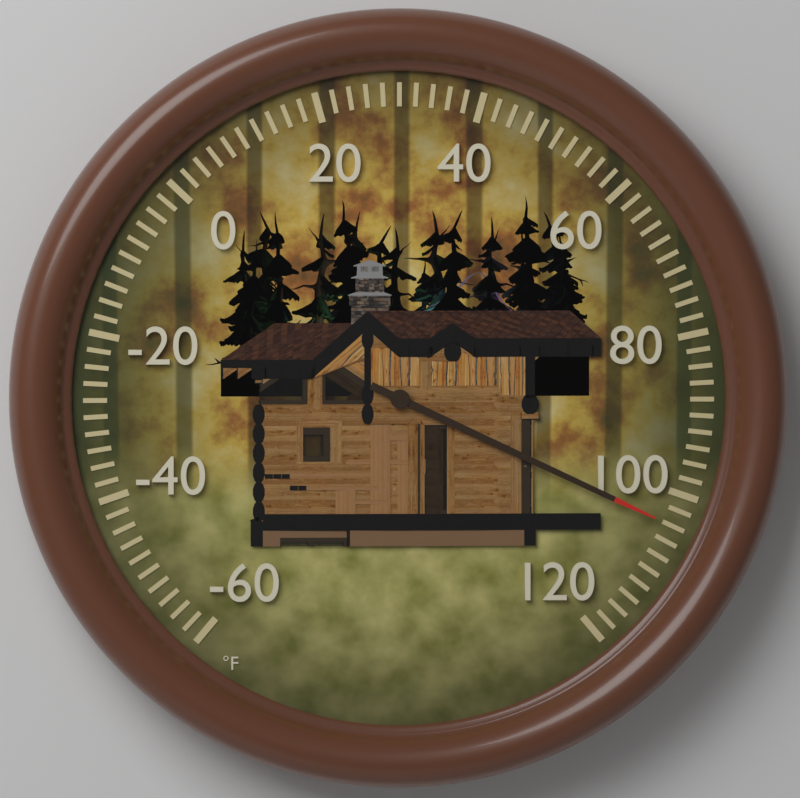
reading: 104 °F
